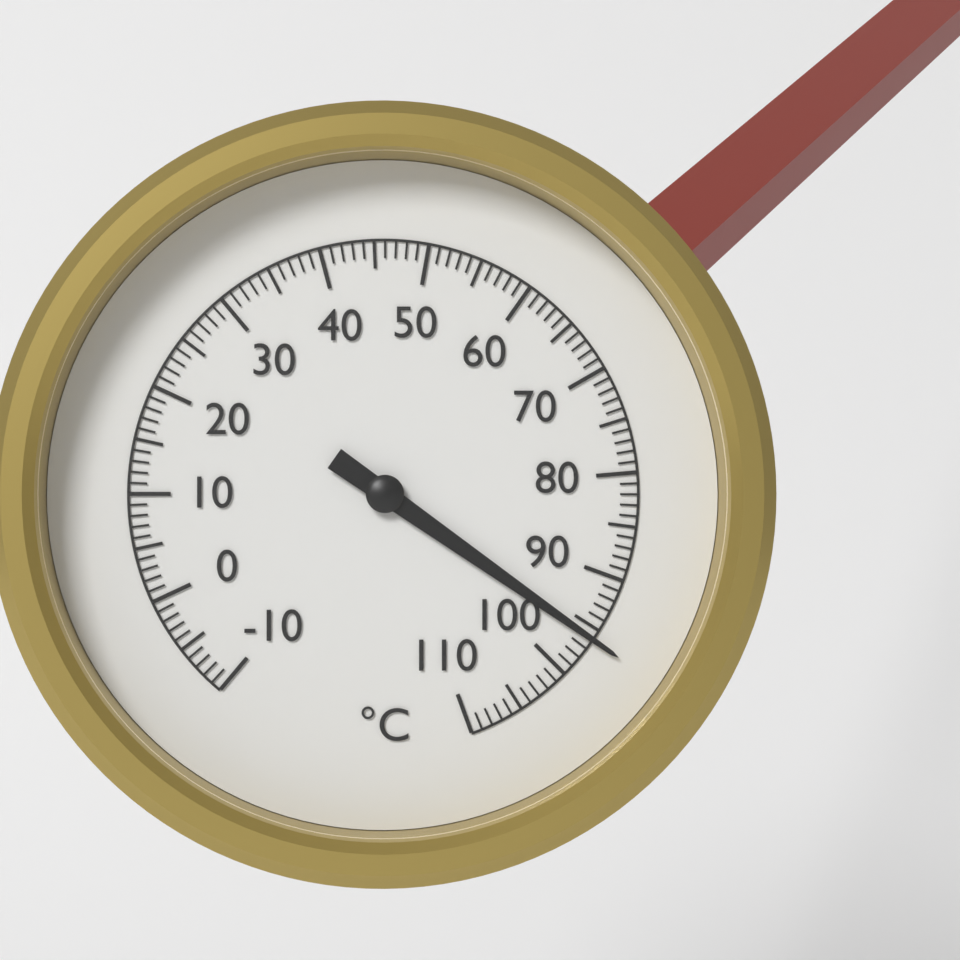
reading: 96 °C
